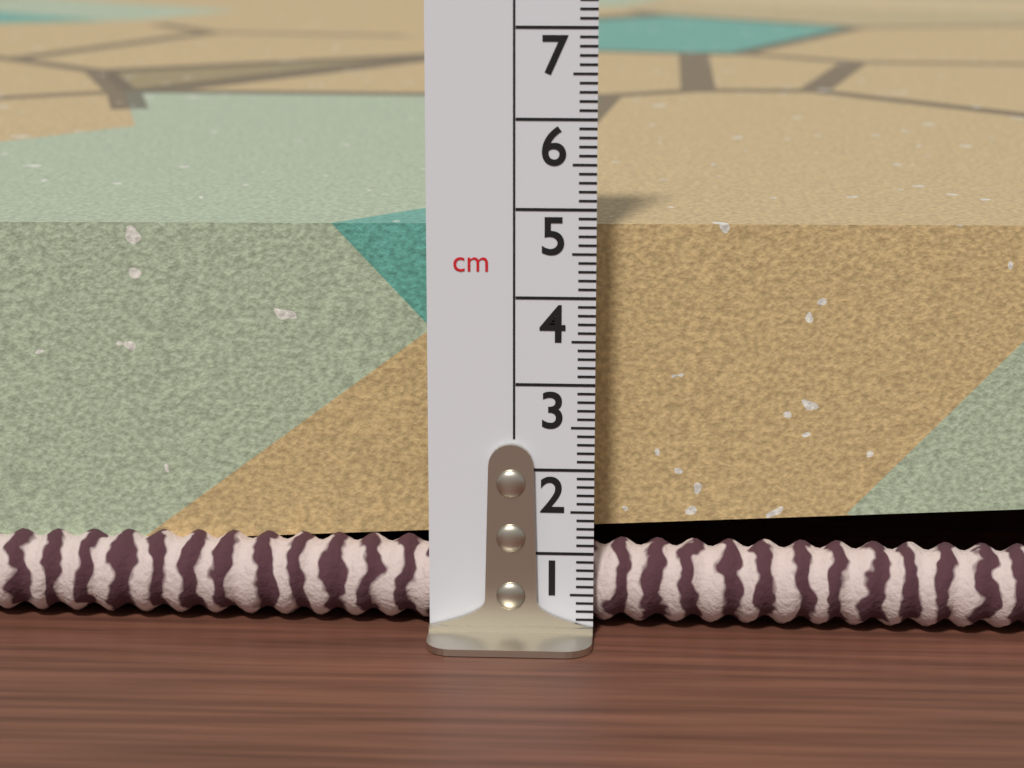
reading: 4.7 cm
